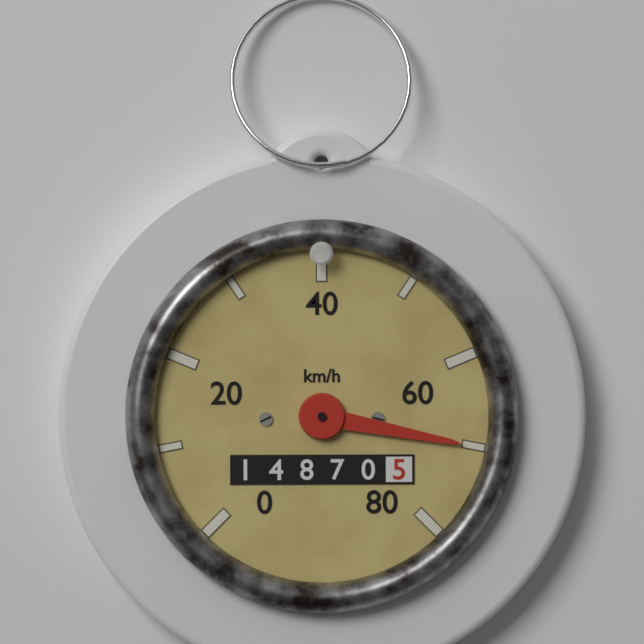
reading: 70 km/h
